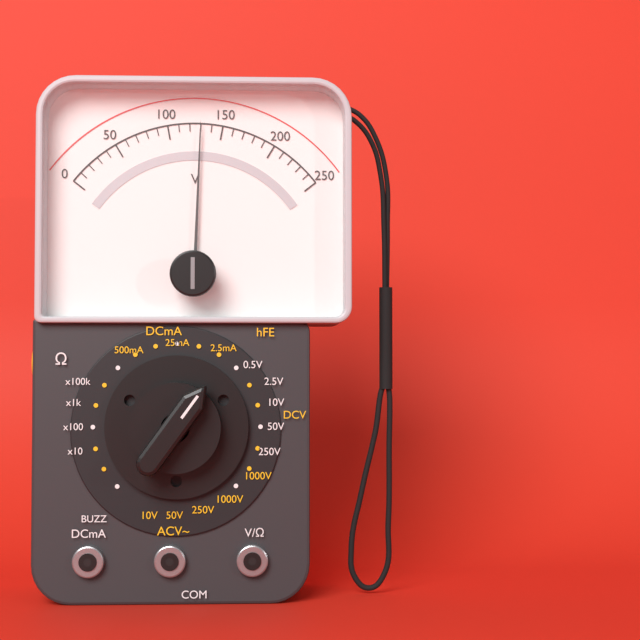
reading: 130 V
